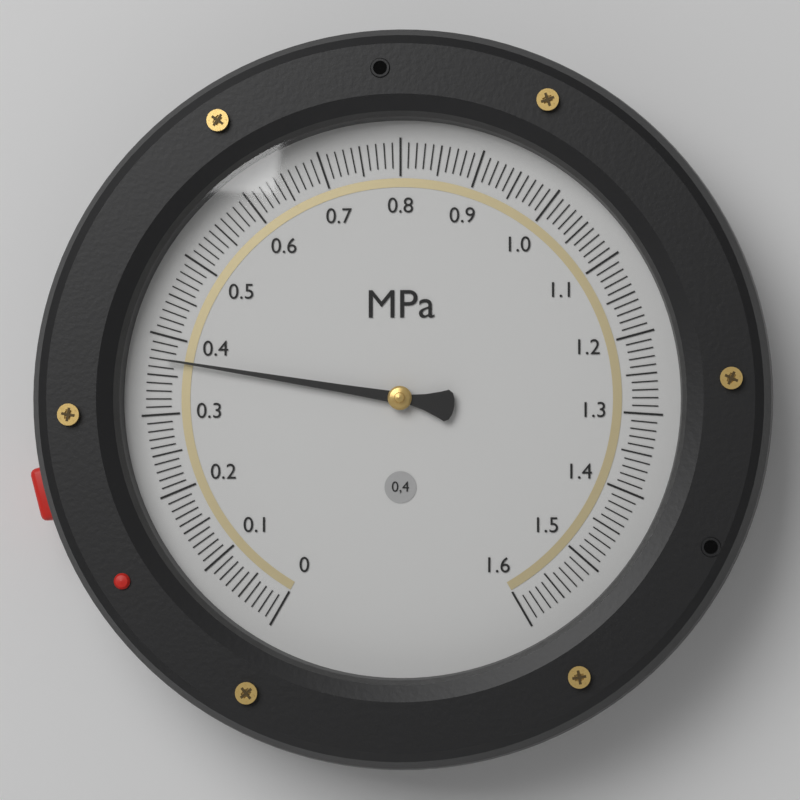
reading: 0.37 MPa
